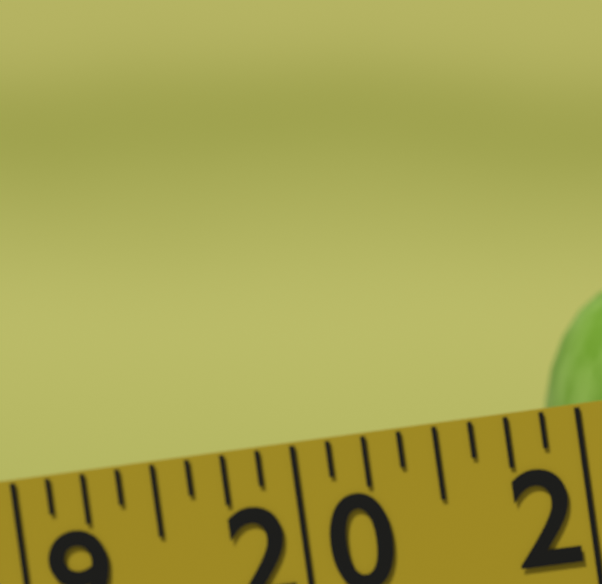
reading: 20.875 (no unit)
